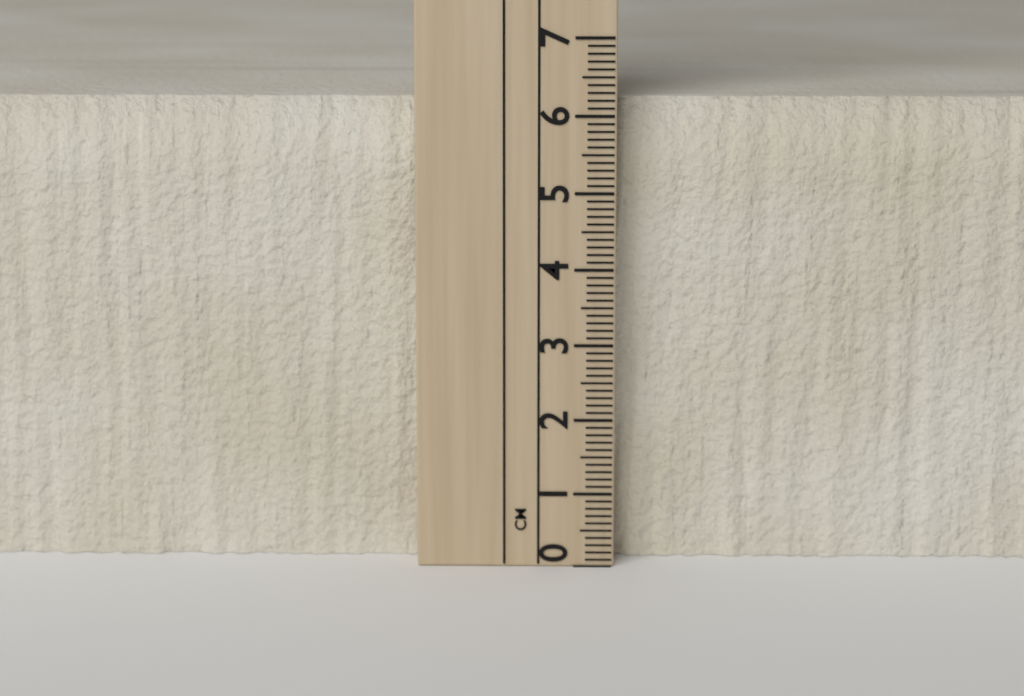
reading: 6.2 cm
